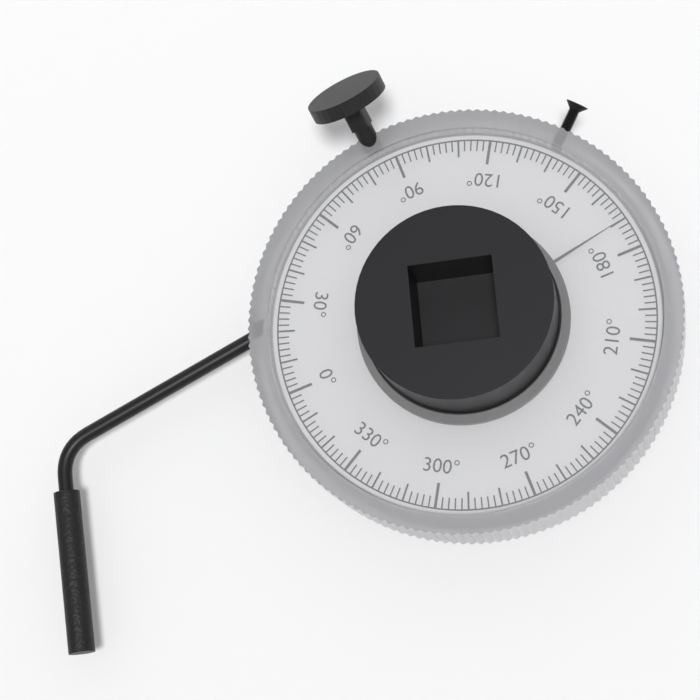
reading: 170 °
